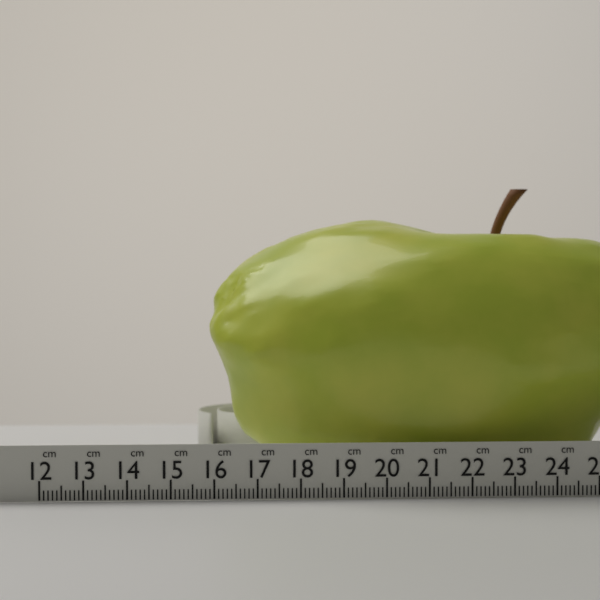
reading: 15.8 cm
